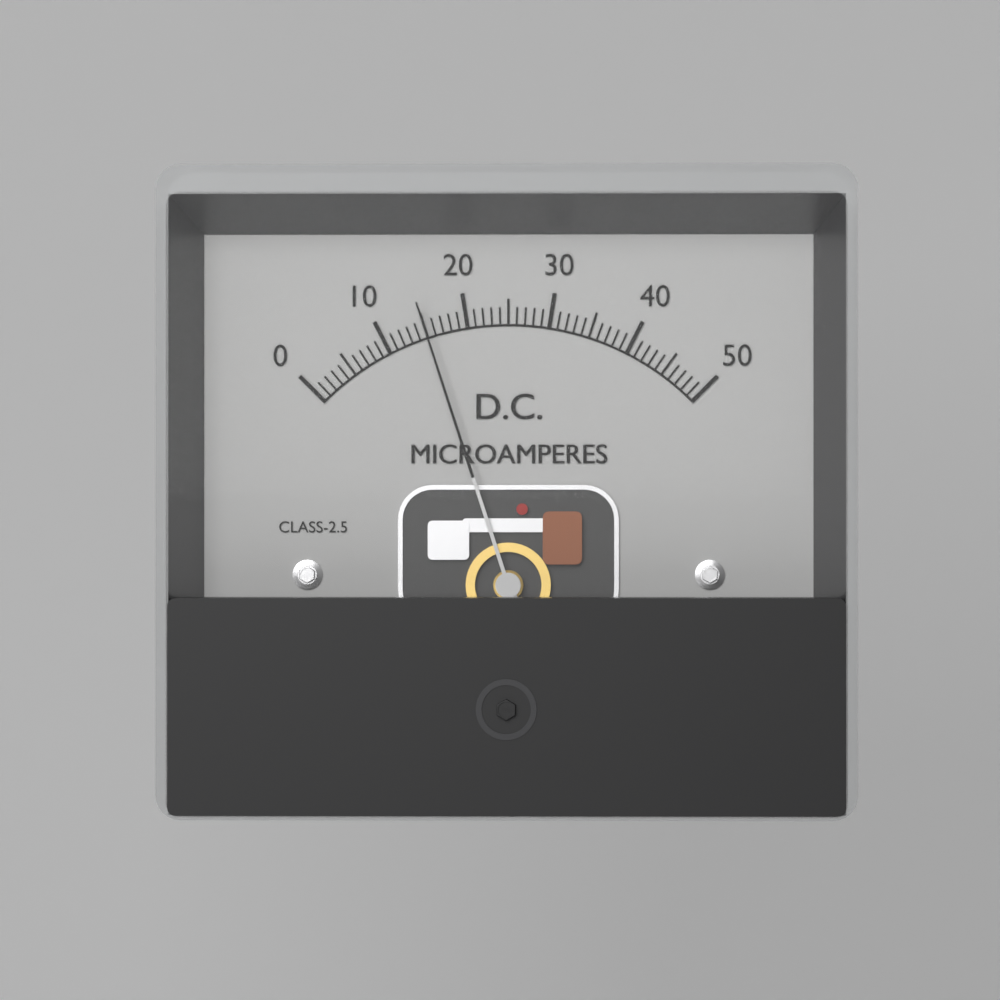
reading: 15 µA
